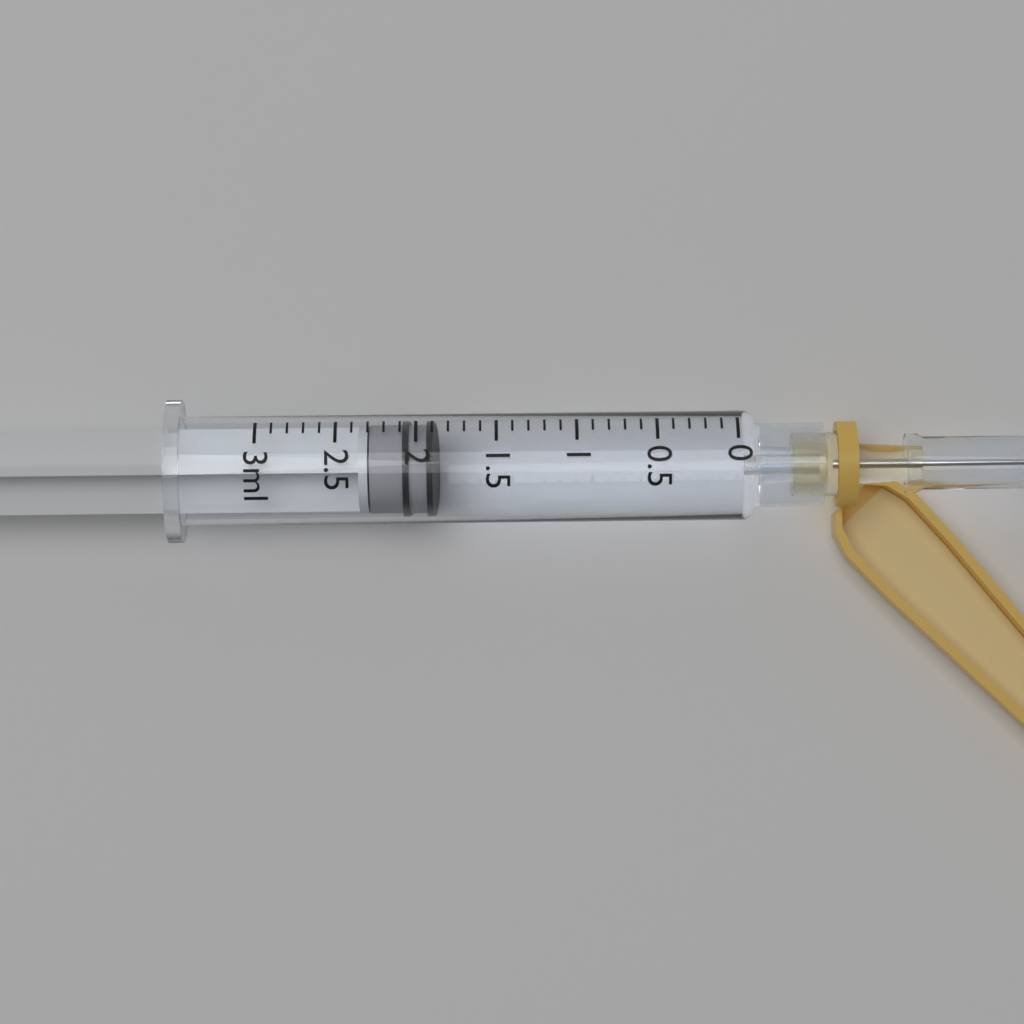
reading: 1.9 ml
